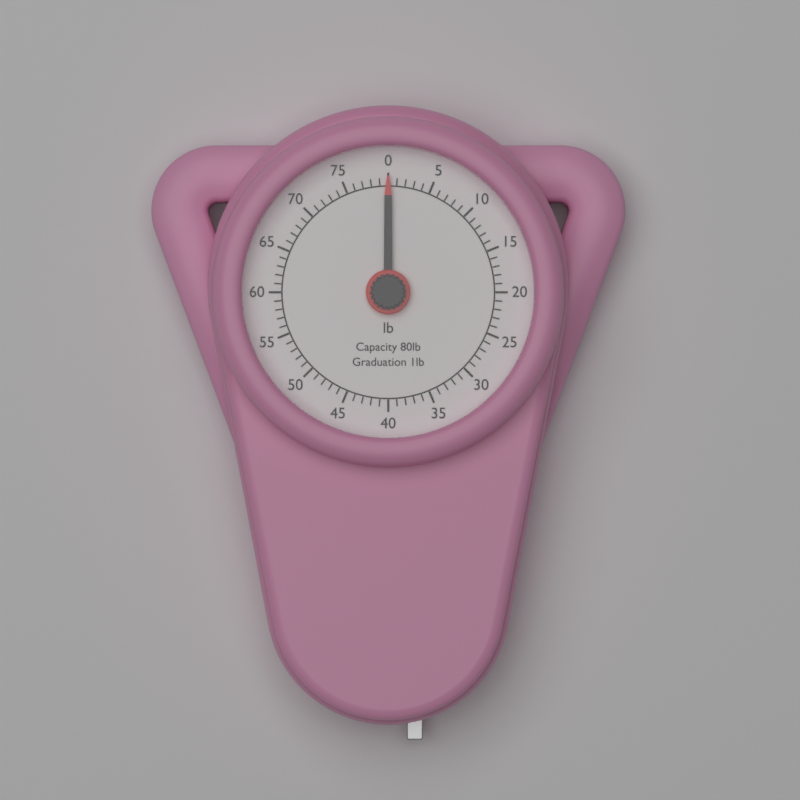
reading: 0 lb
